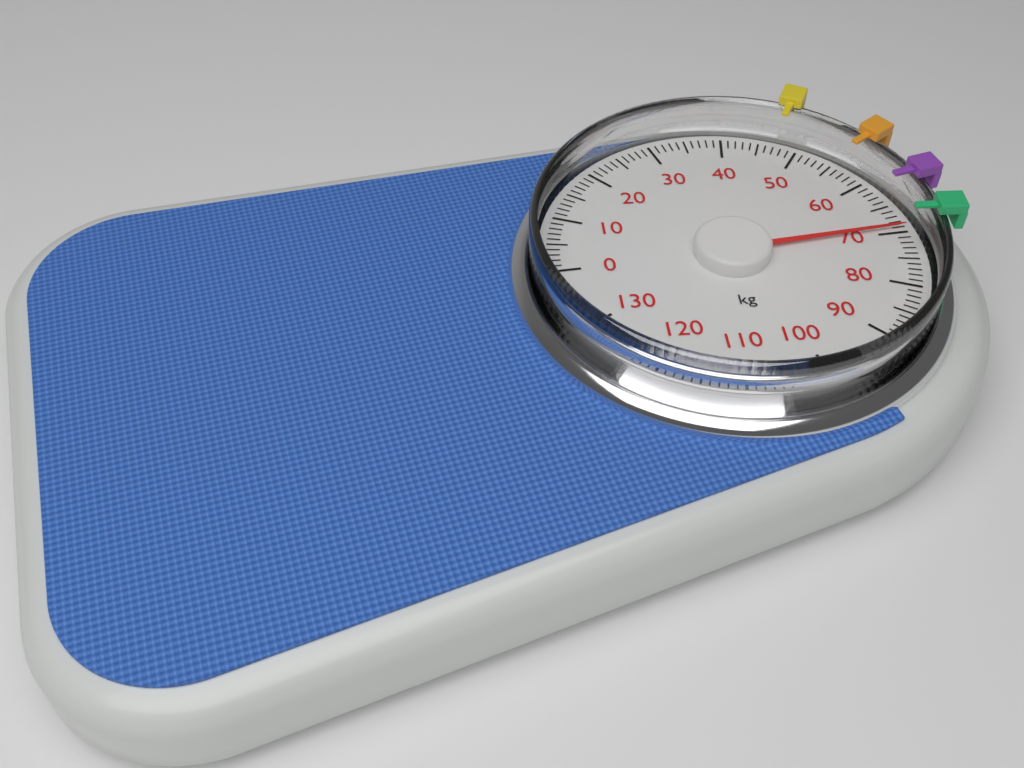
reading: 69 kg
